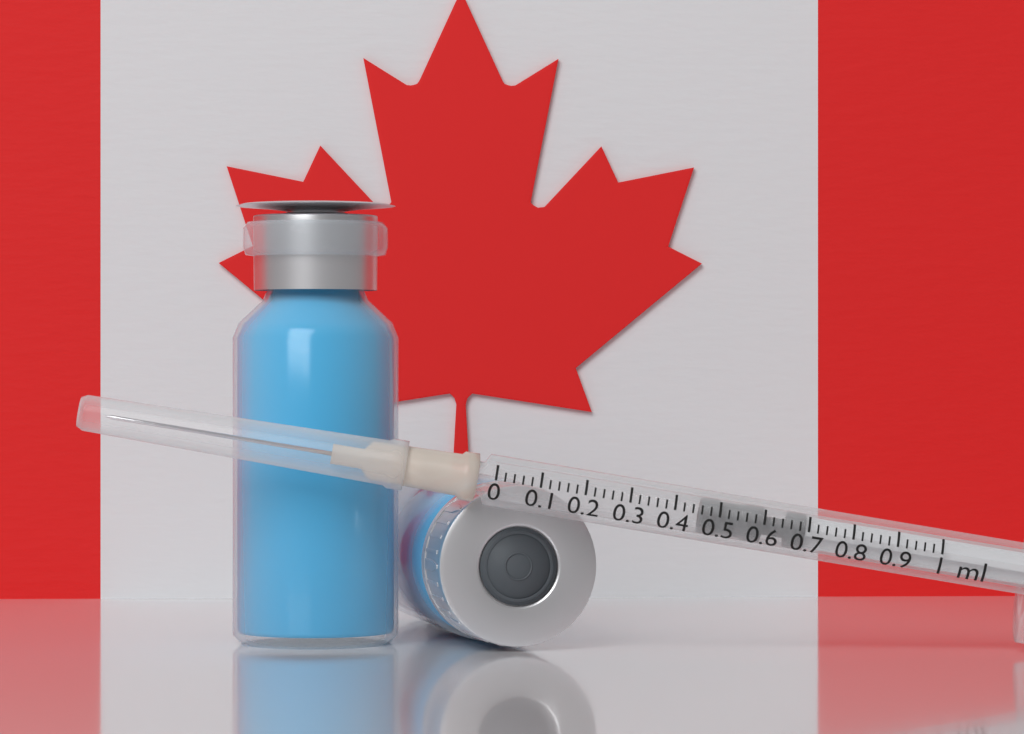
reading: 0.46 ml
